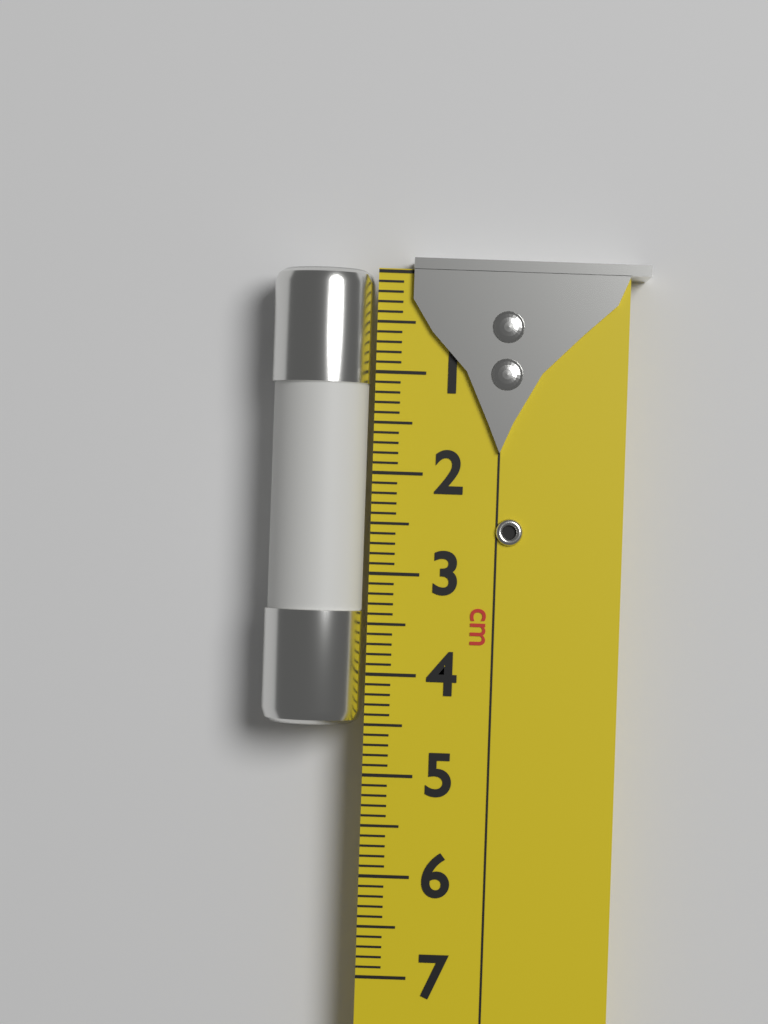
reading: 4.5 cm
